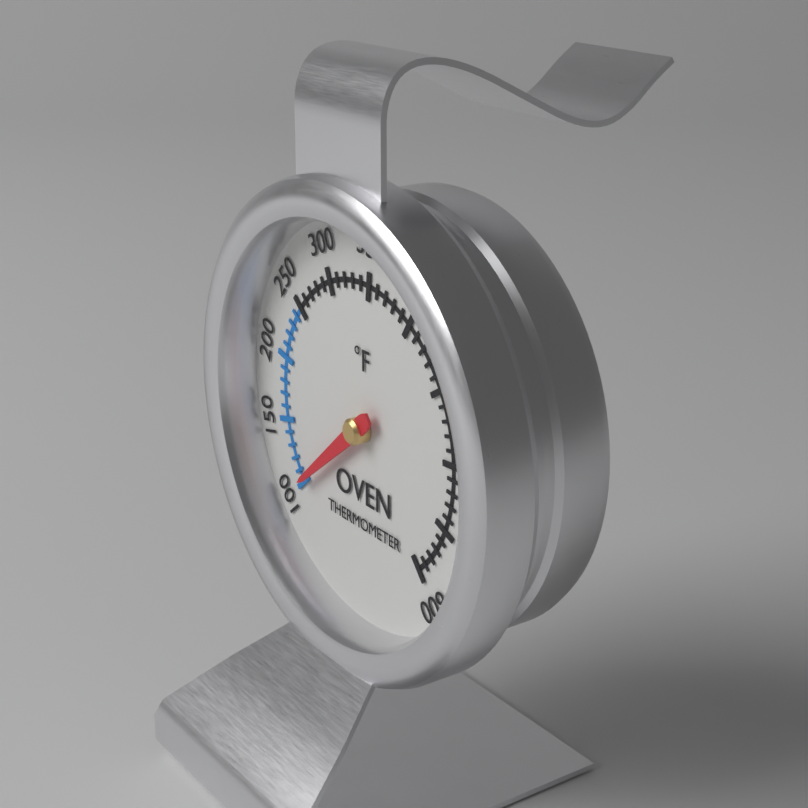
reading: 100 °F
